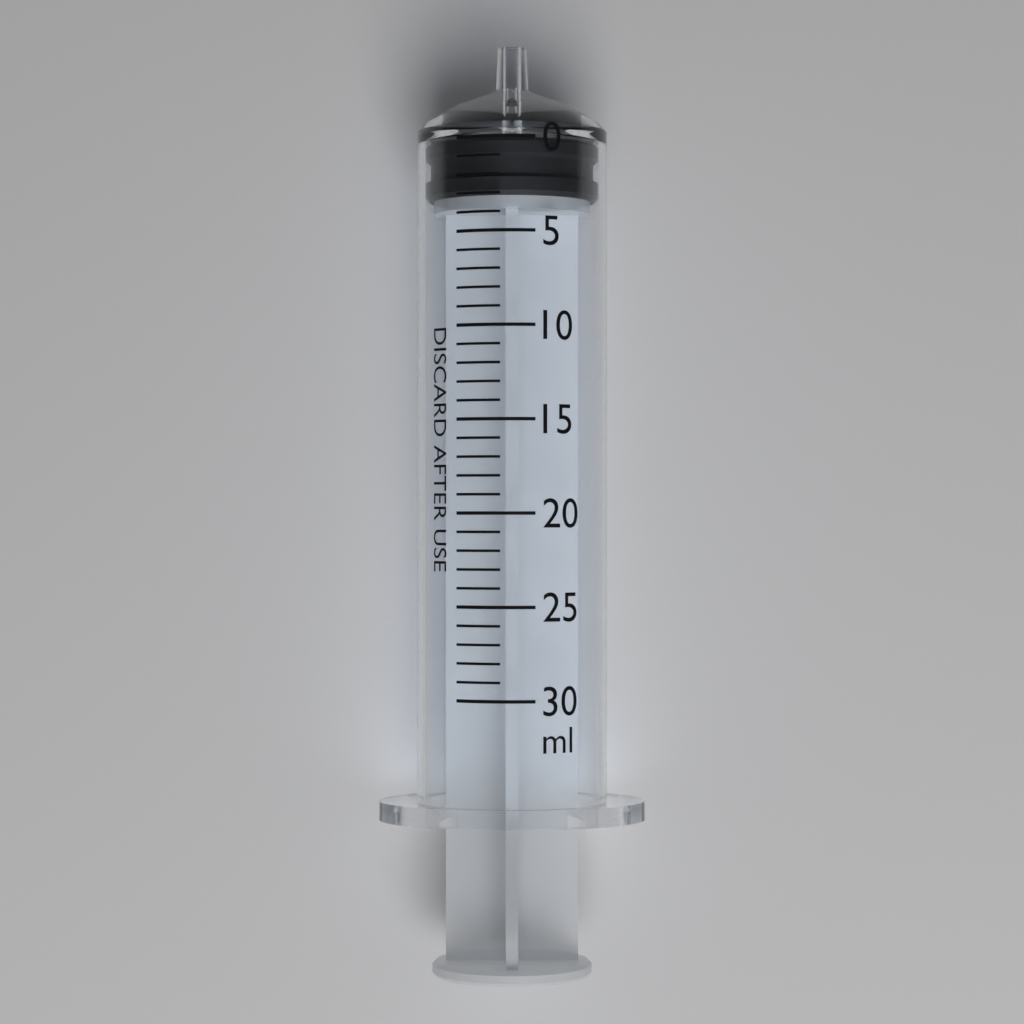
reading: 0 ml
